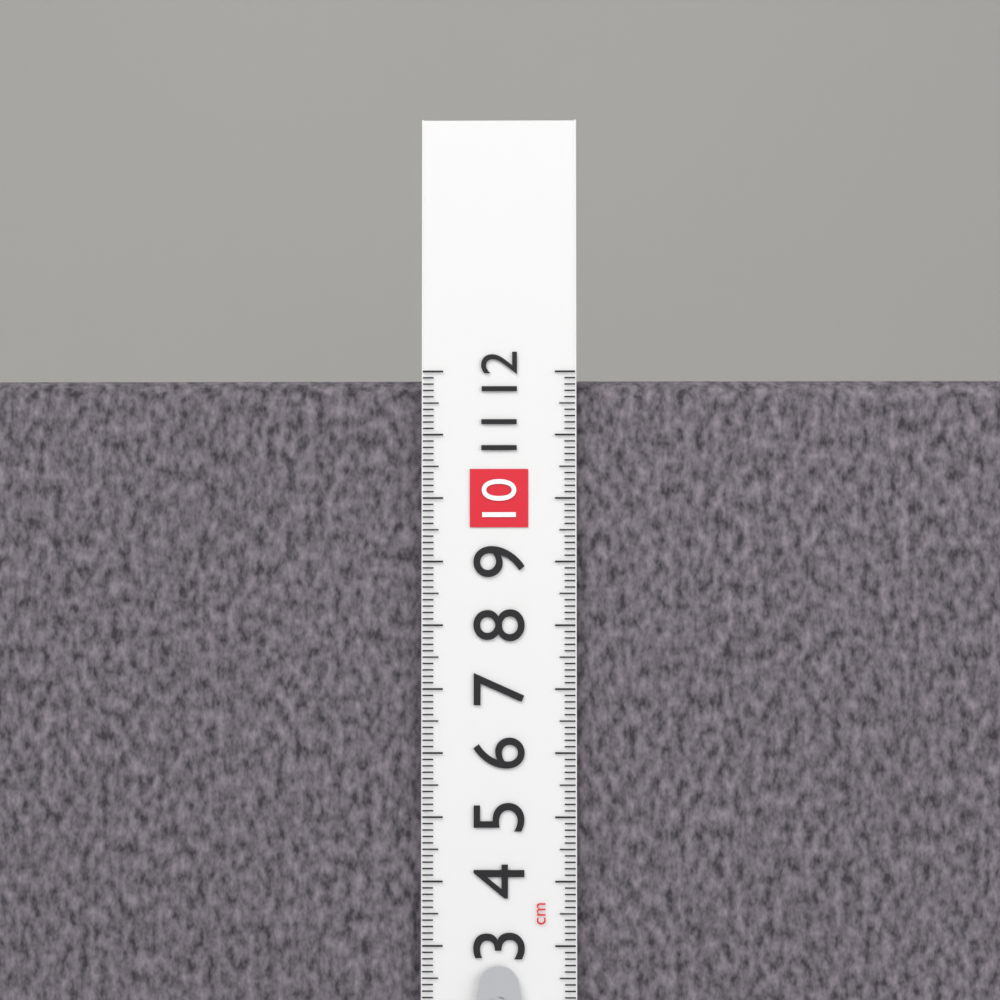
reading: 11.9 cm
